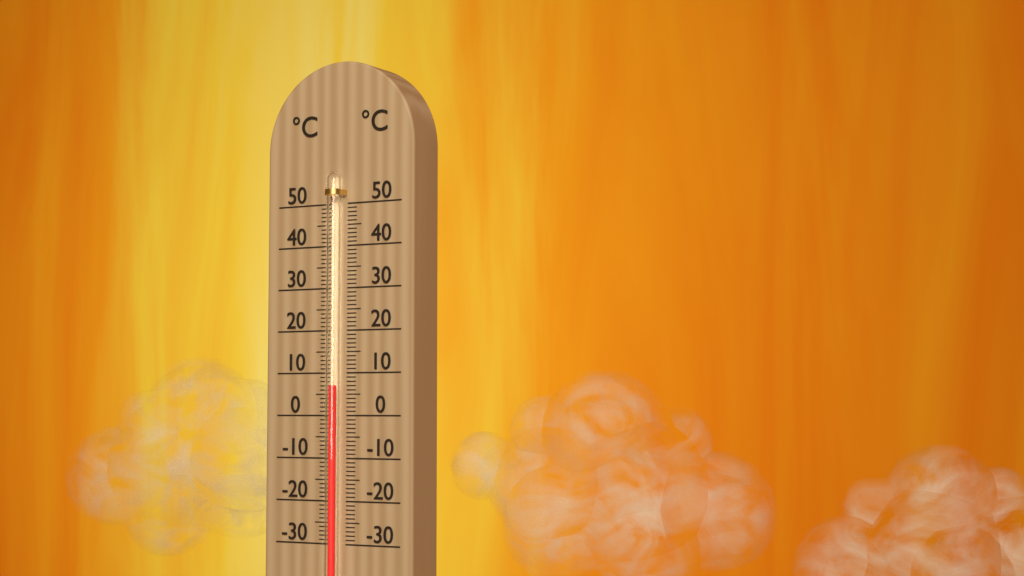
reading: 7 °C
